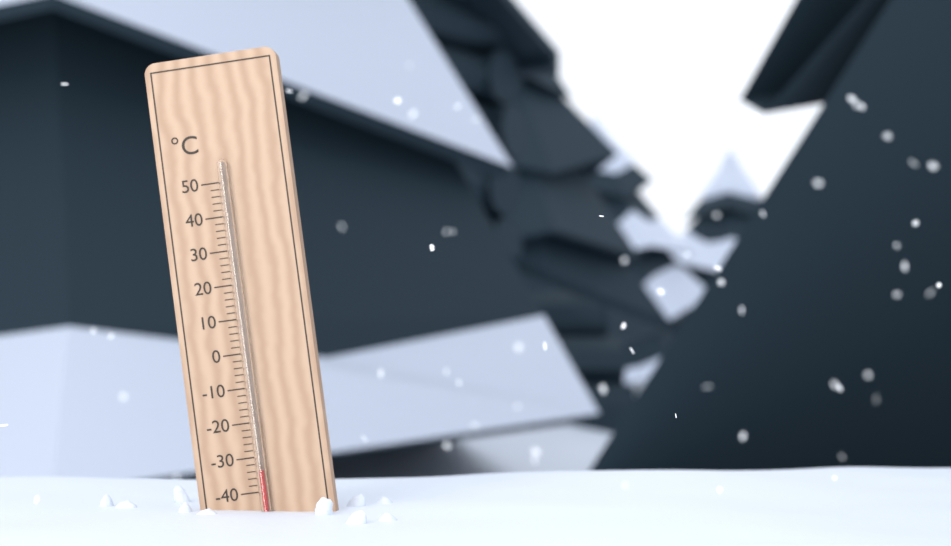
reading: -34 °C
